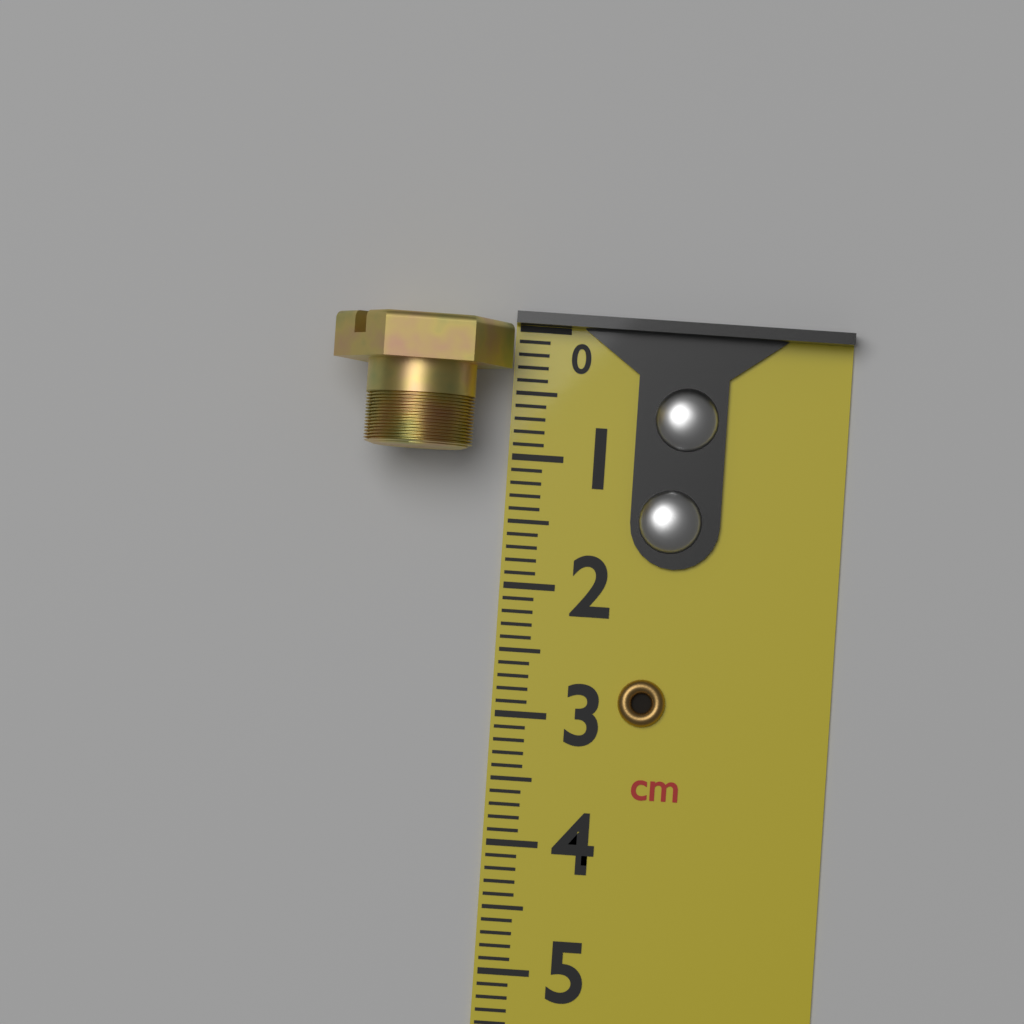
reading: 1.0 cm
